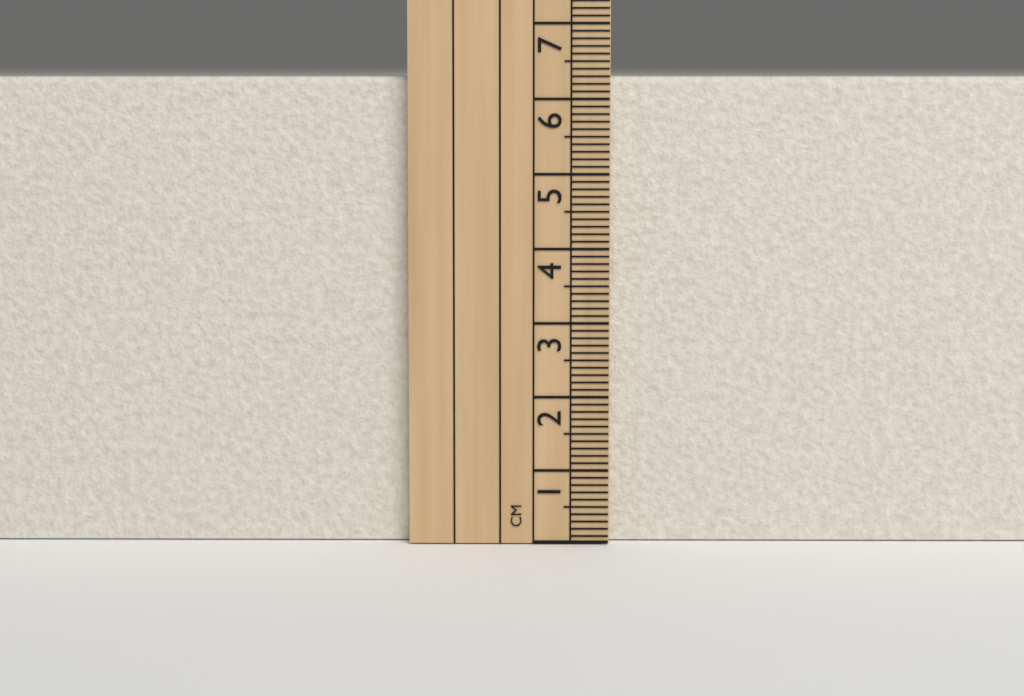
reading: 6.3 cm
